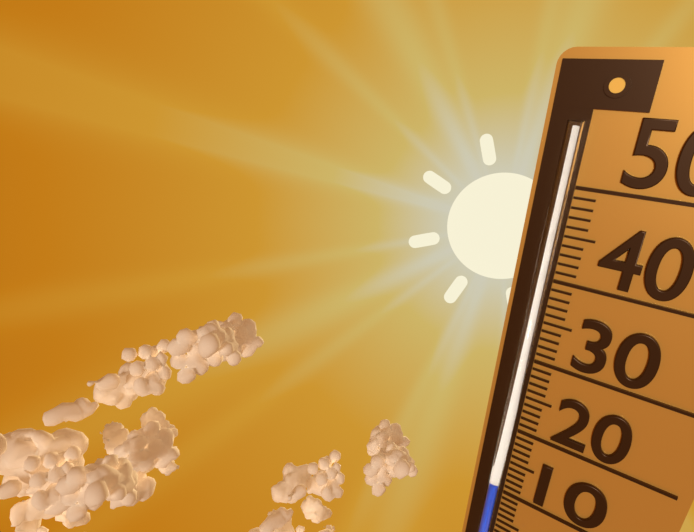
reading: 12 (no unit)
